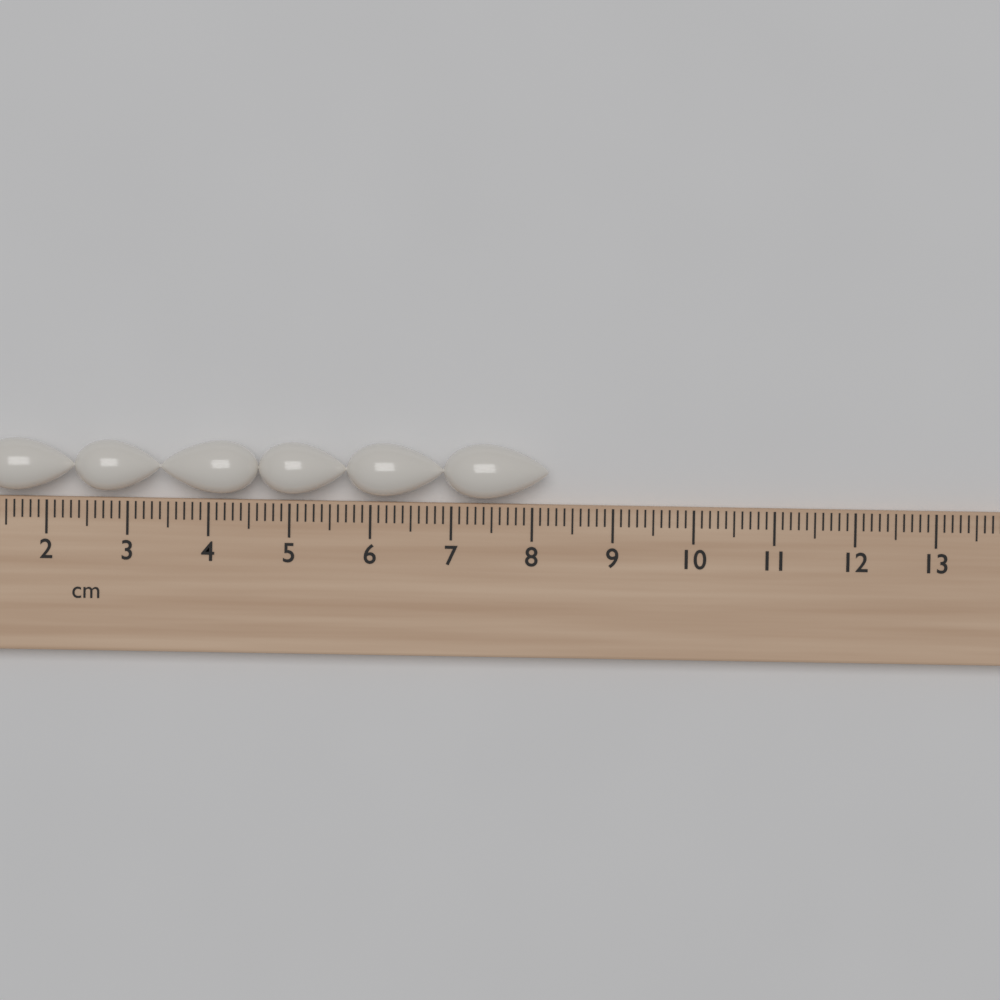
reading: 8.2 cm
